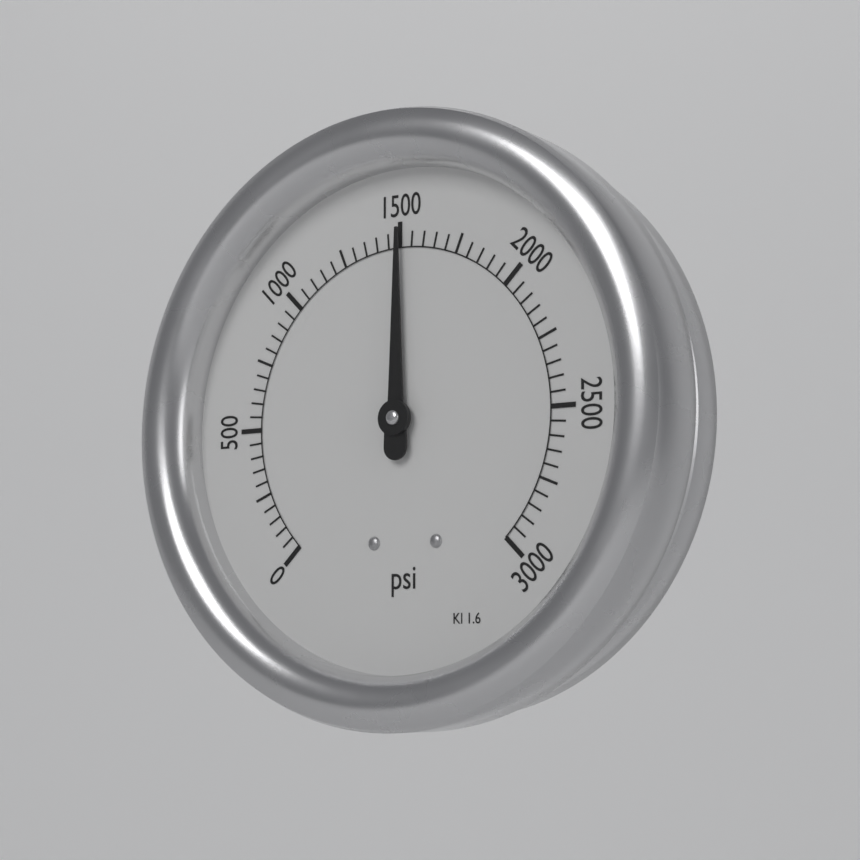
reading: 1500 psi
